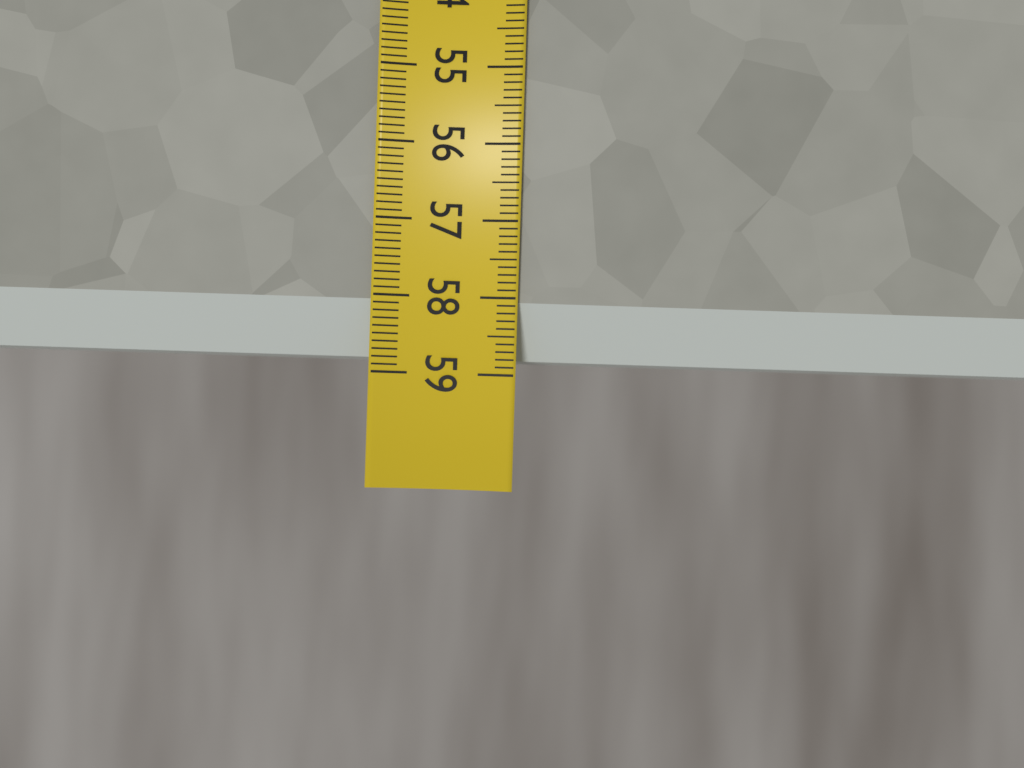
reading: 58.8 (no unit)
